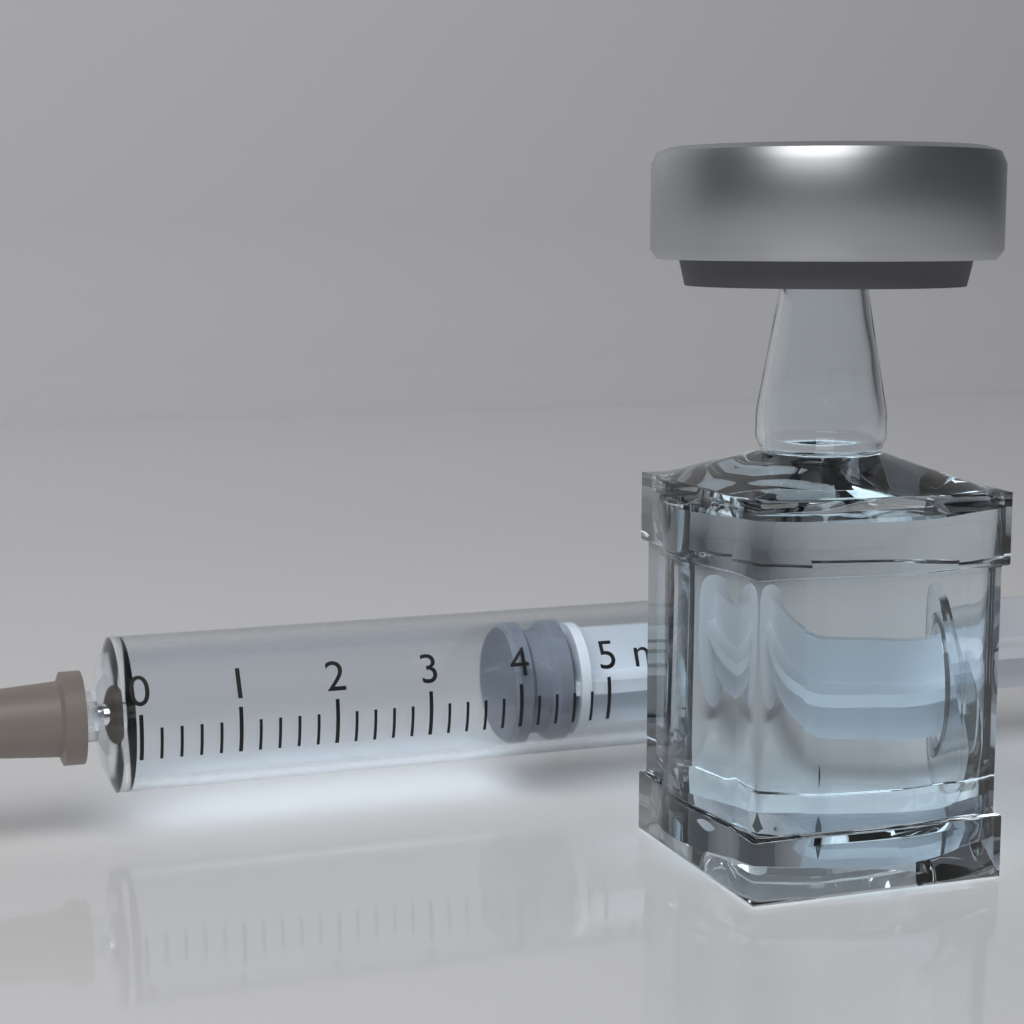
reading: 4.0 ml
